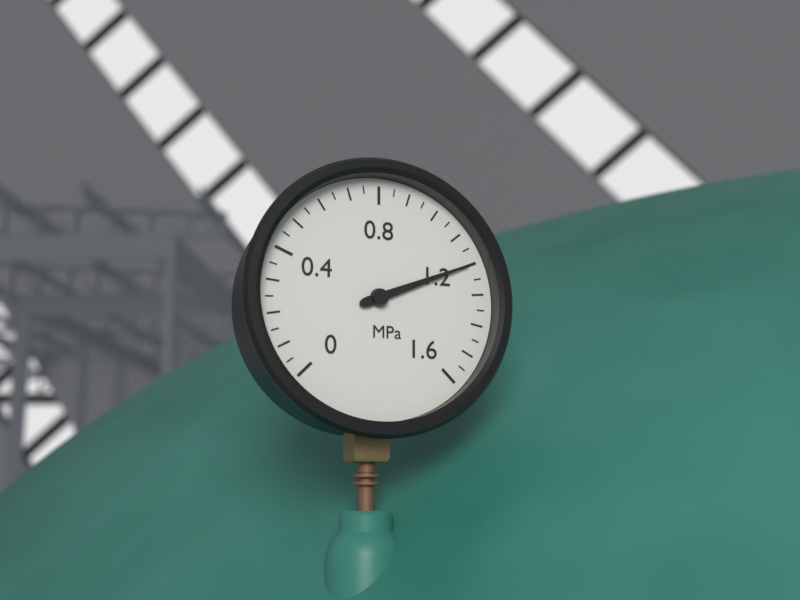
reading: 1.20 MPa
